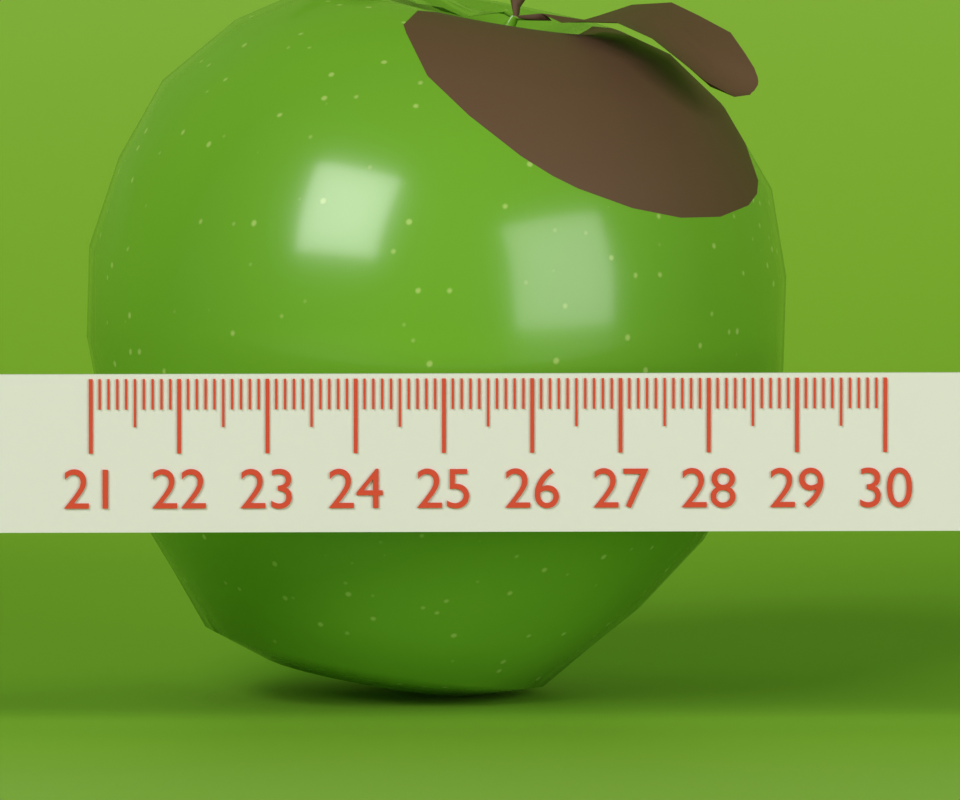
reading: 29.0 (no unit)
